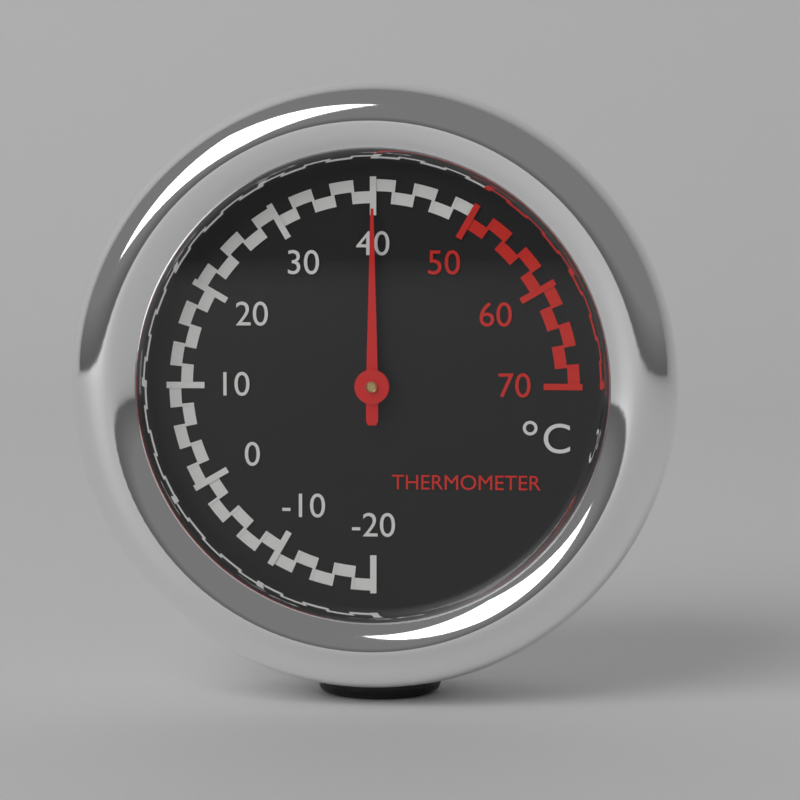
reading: 40 °C
